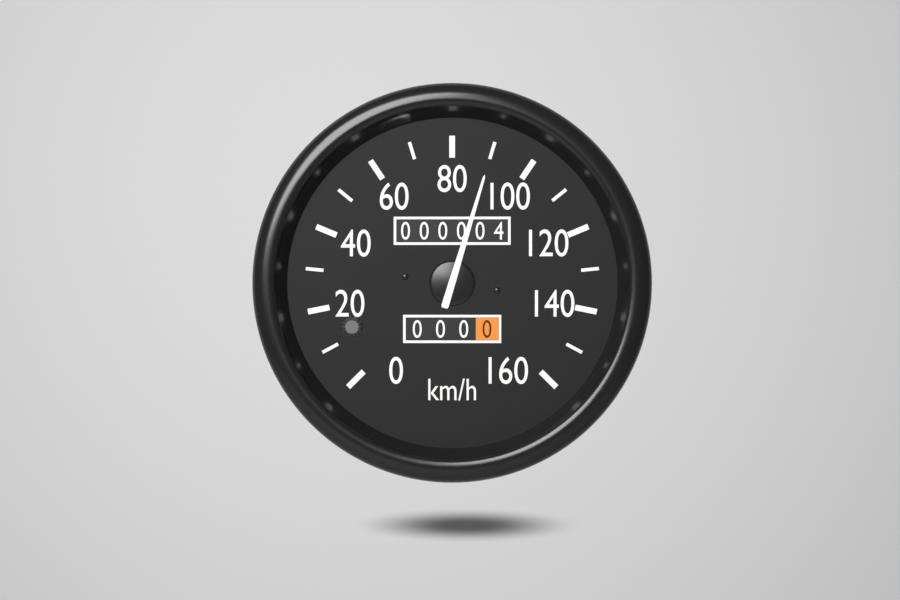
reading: 90 km/h
